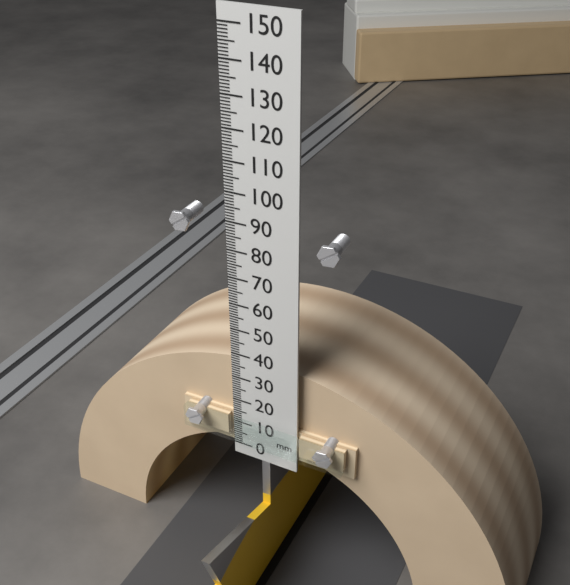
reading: 13 mm
